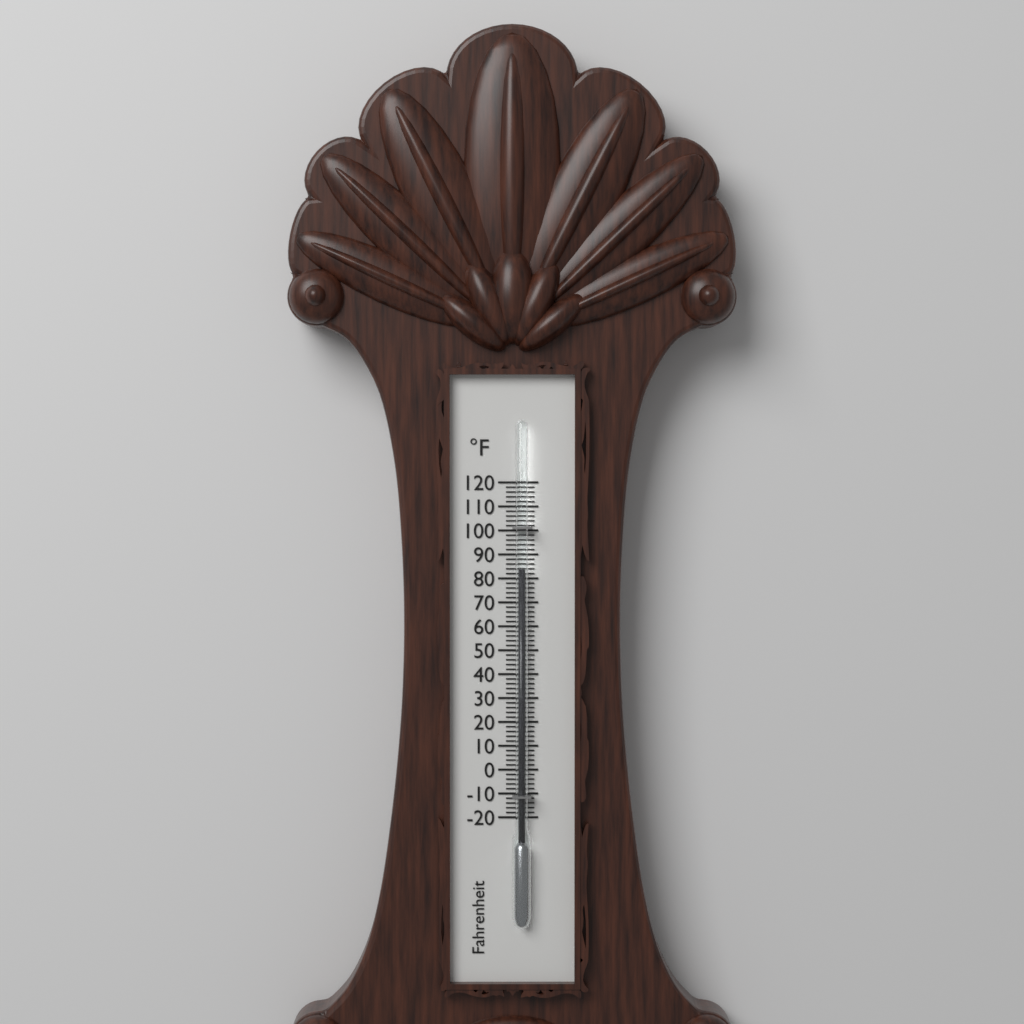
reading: 84 °F
